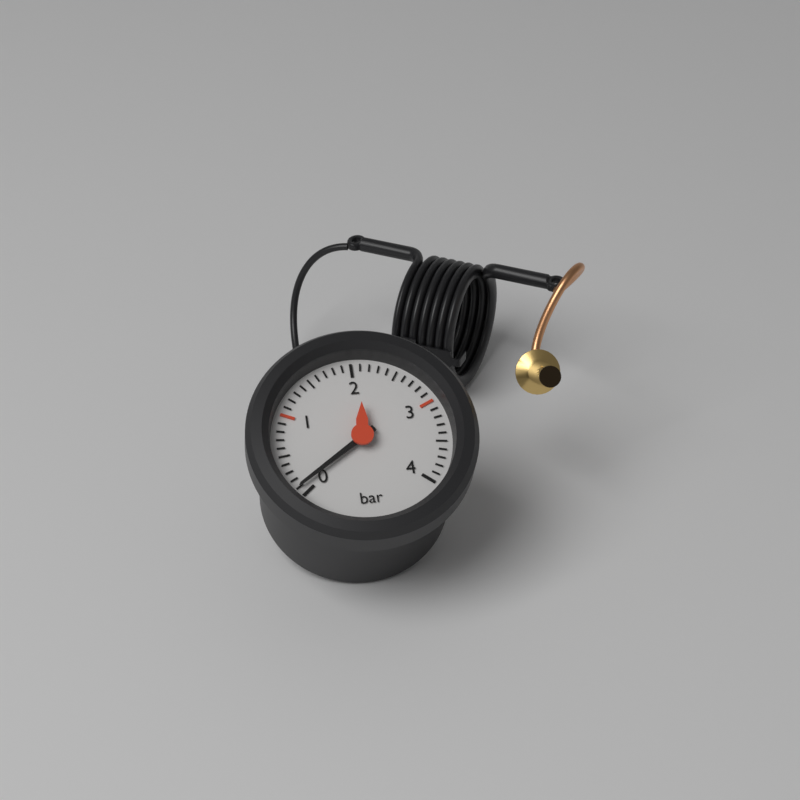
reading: 0.1 bar
